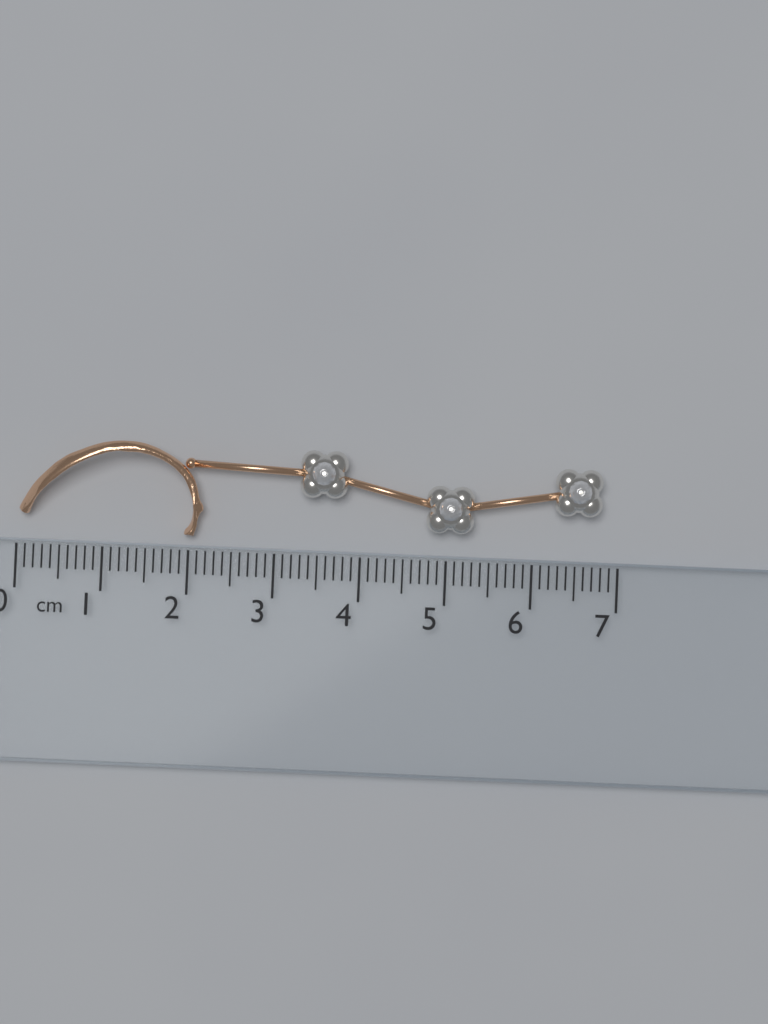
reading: 6.8 cm
